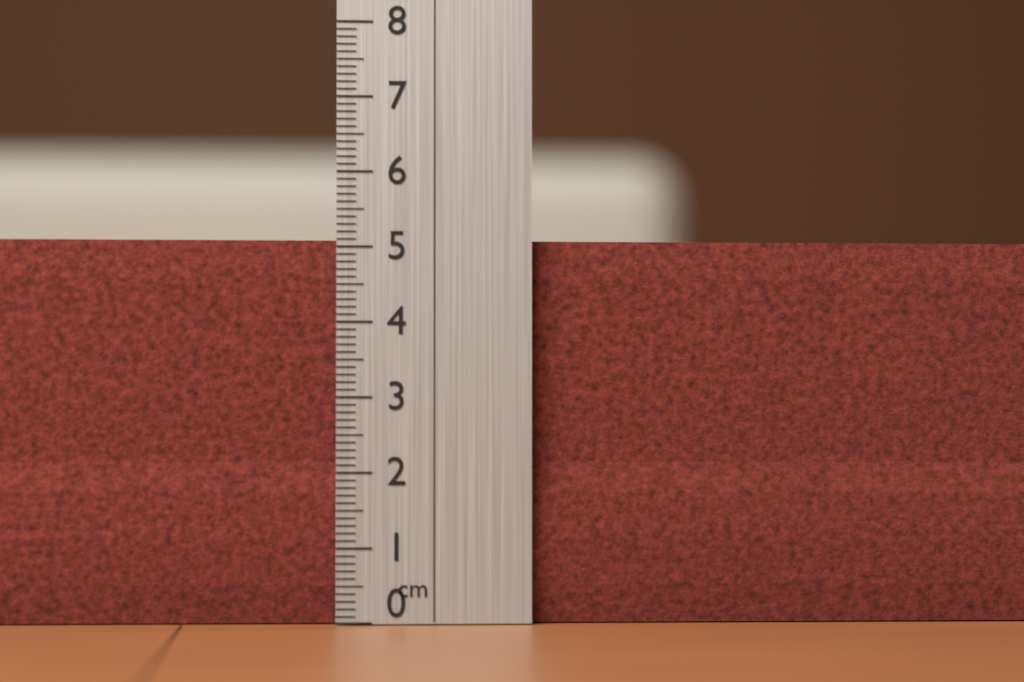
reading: 5.1 cm
